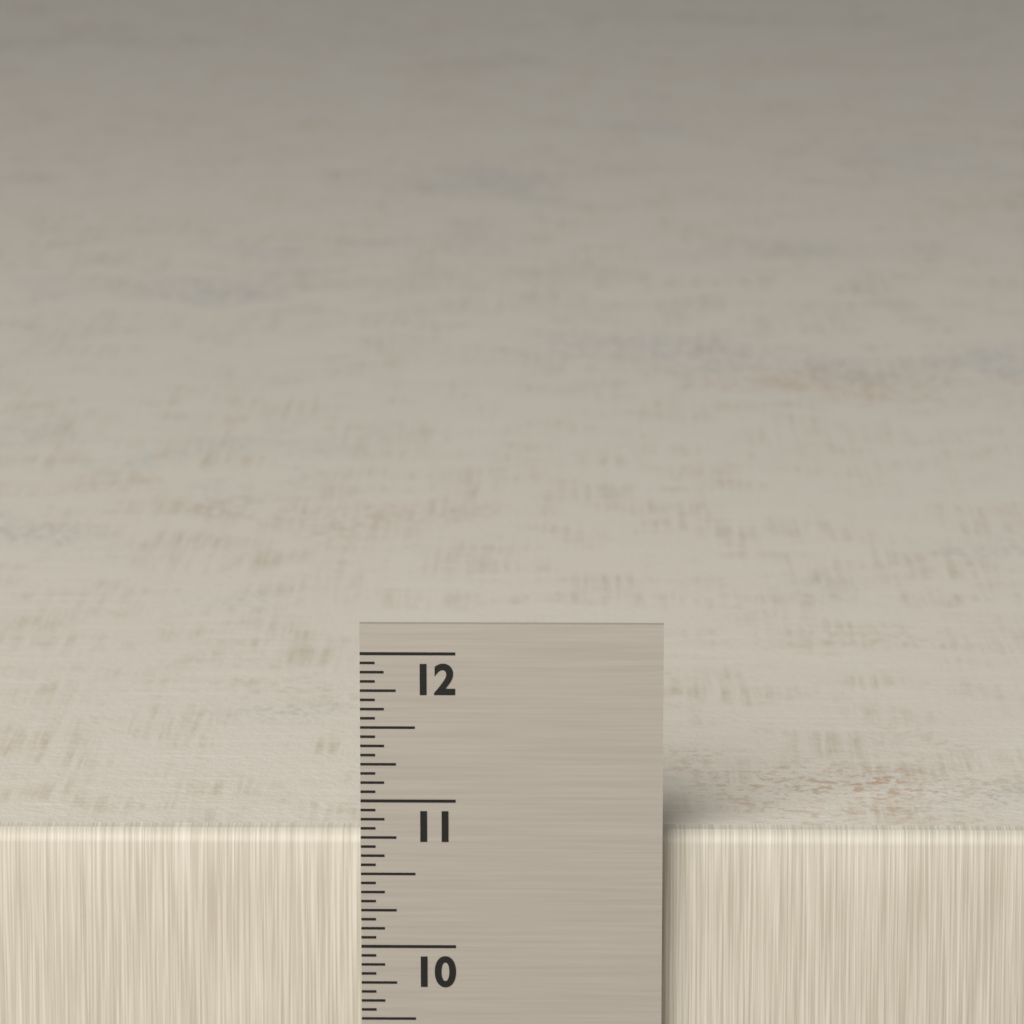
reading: 10.7500 in
